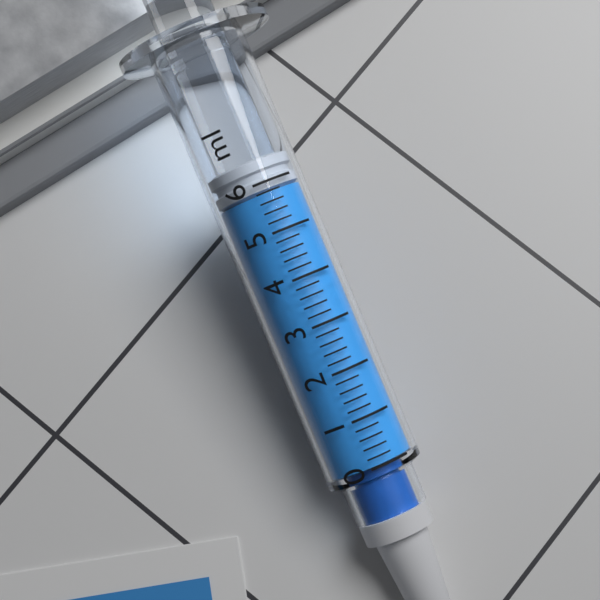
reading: 5.8 ml
